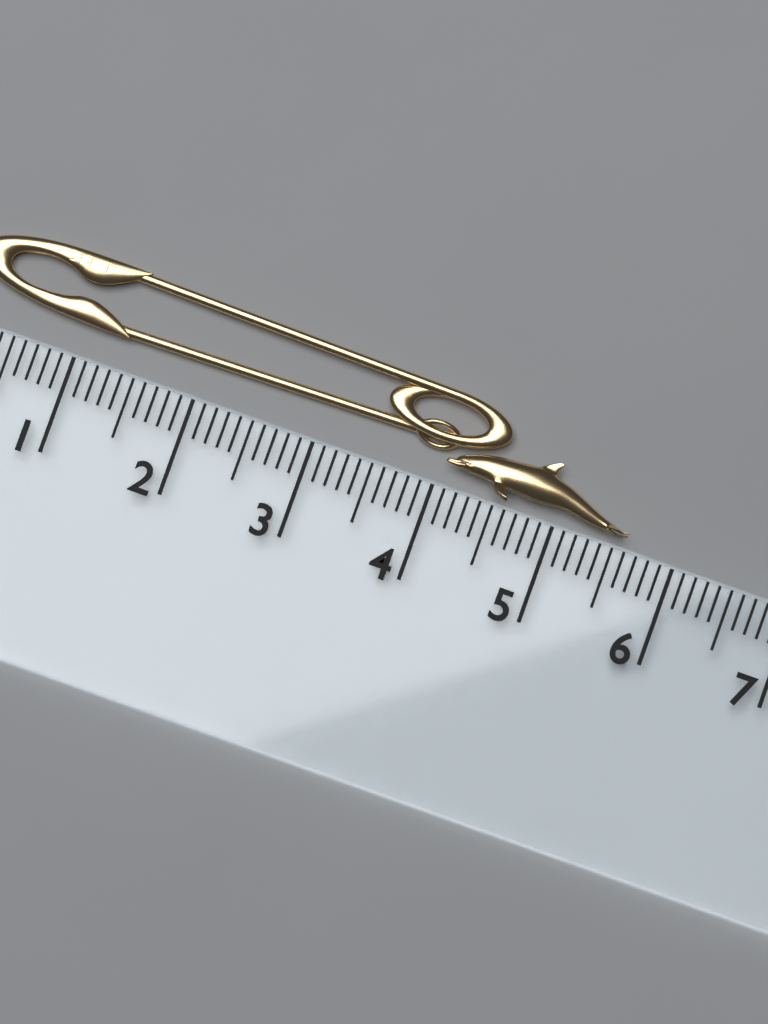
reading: 5.6 cm
